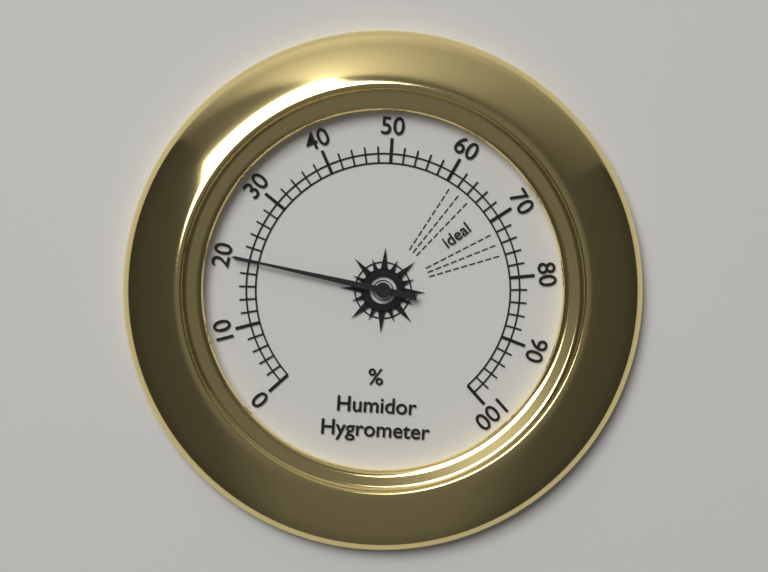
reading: 20 %
